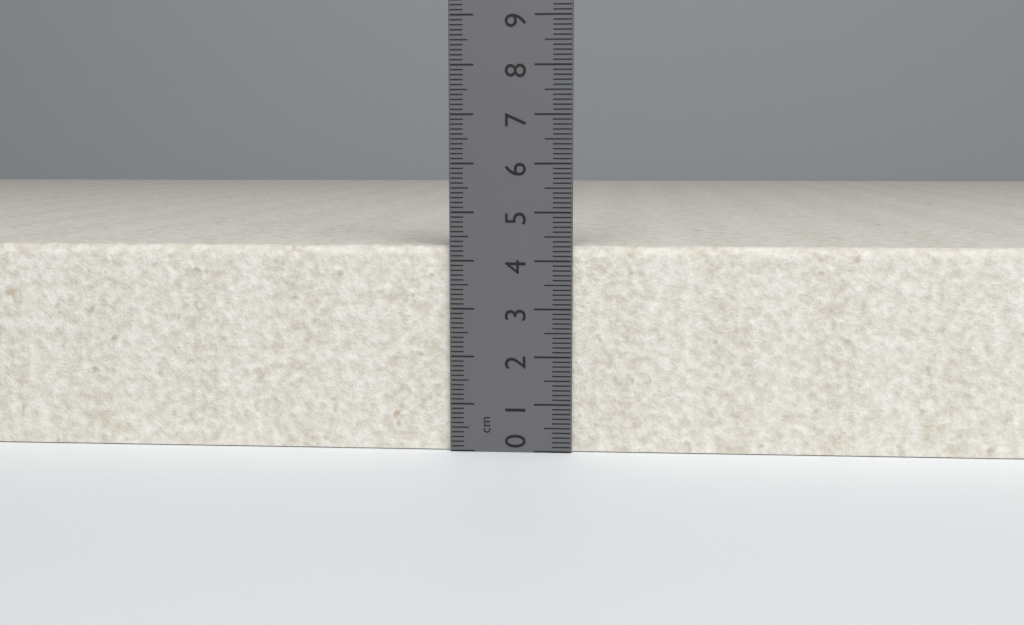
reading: 4.3 cm
